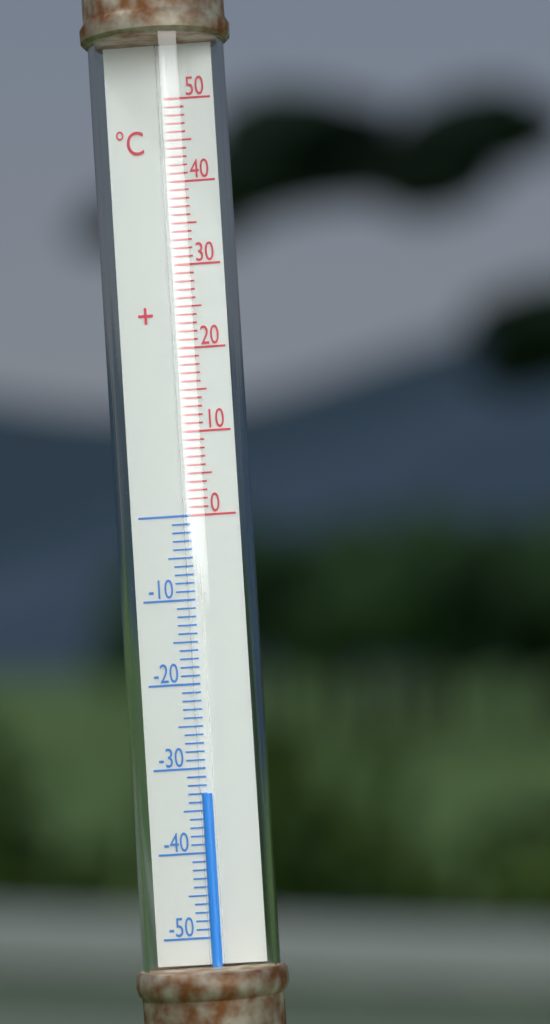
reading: -33 °C
